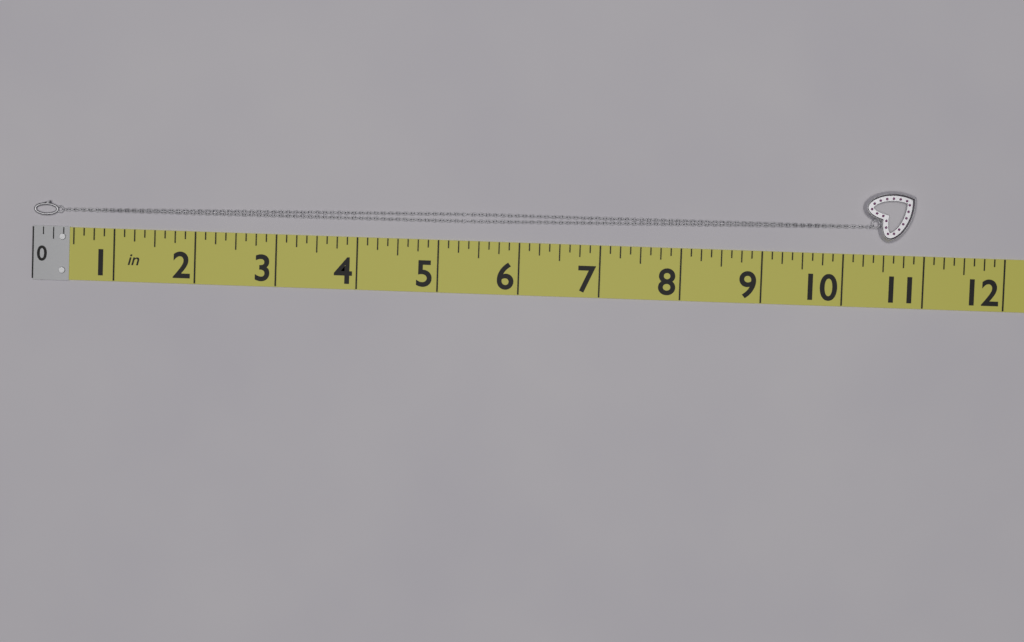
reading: 10.875 in
